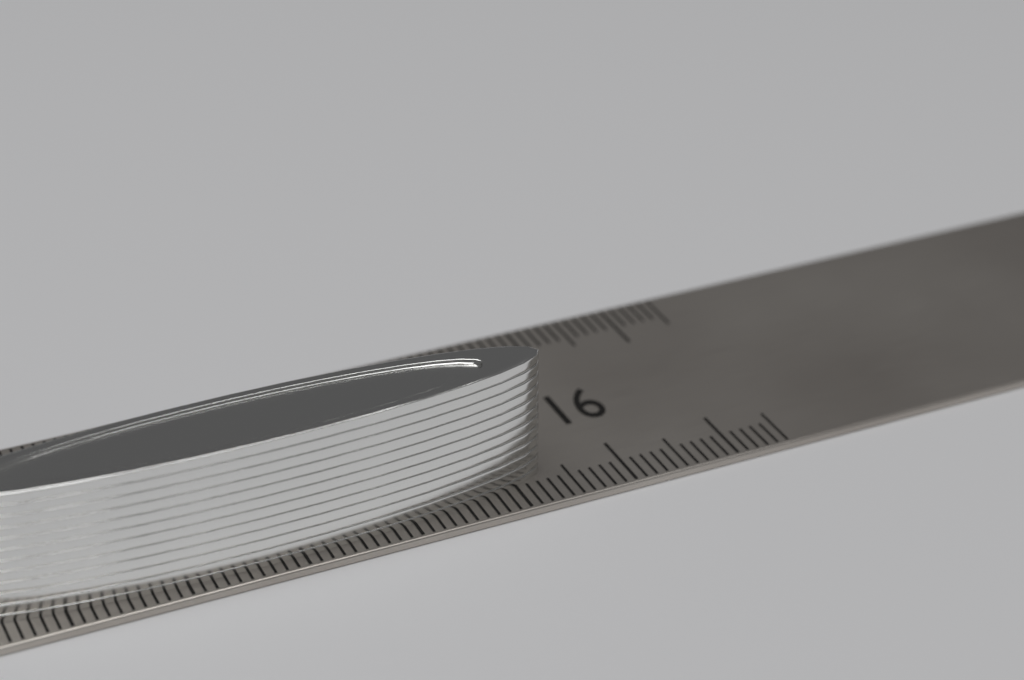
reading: 15.3 cm
